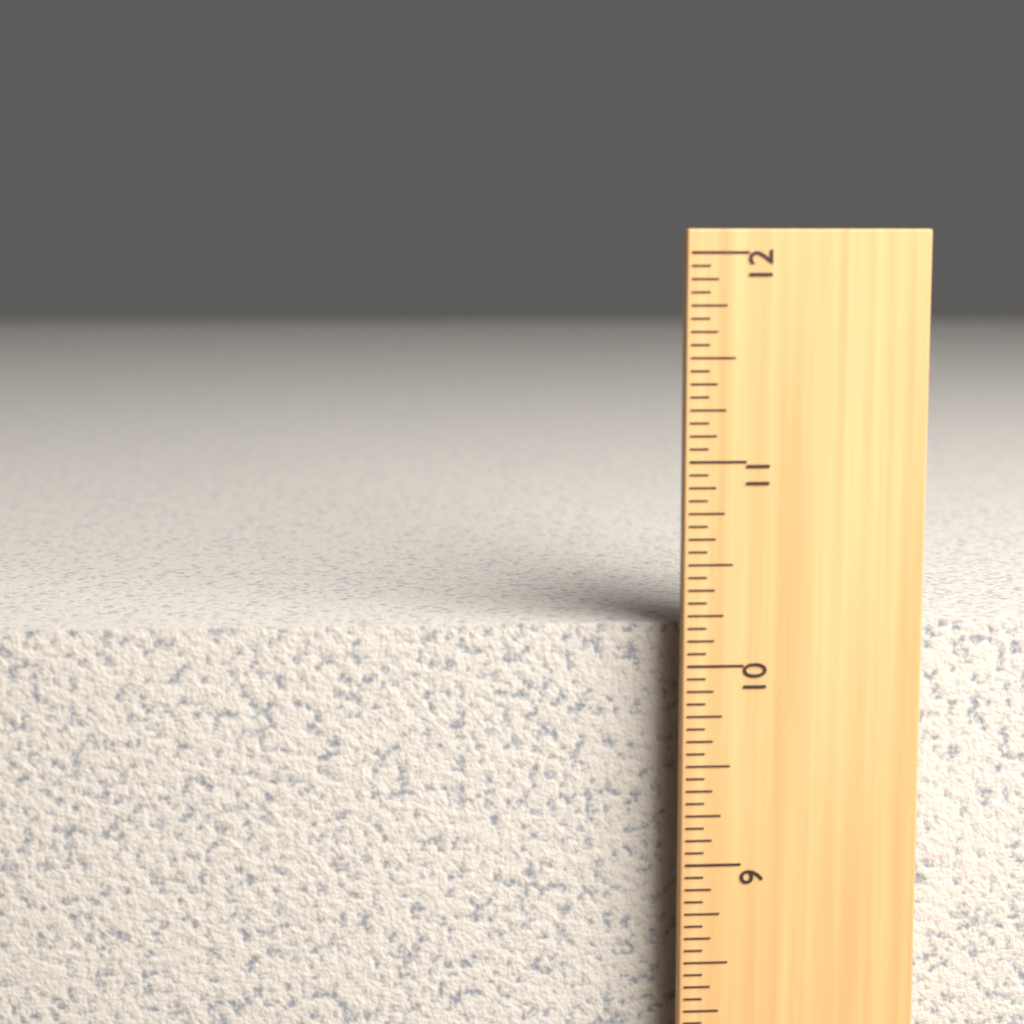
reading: 10.1875 in
